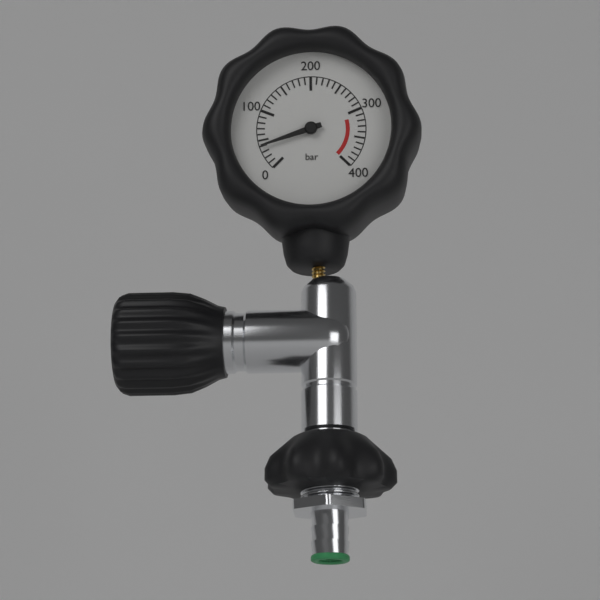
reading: 40 bar
